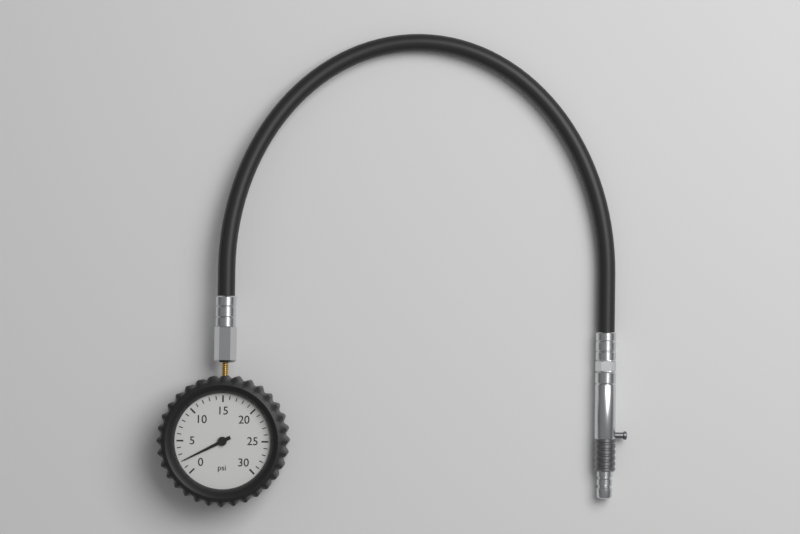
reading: 2 psi
